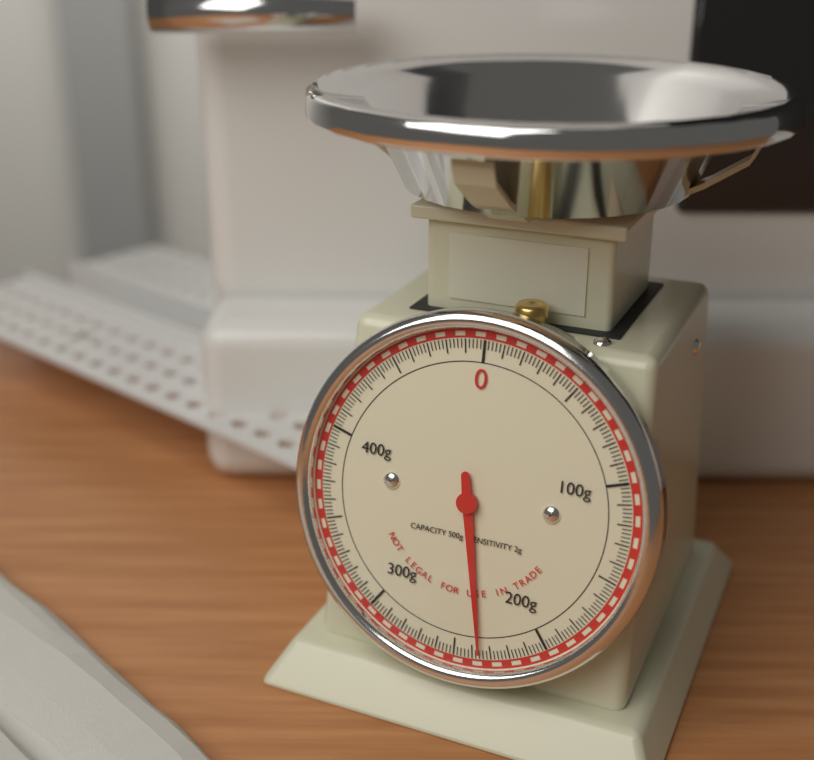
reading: 236 g
